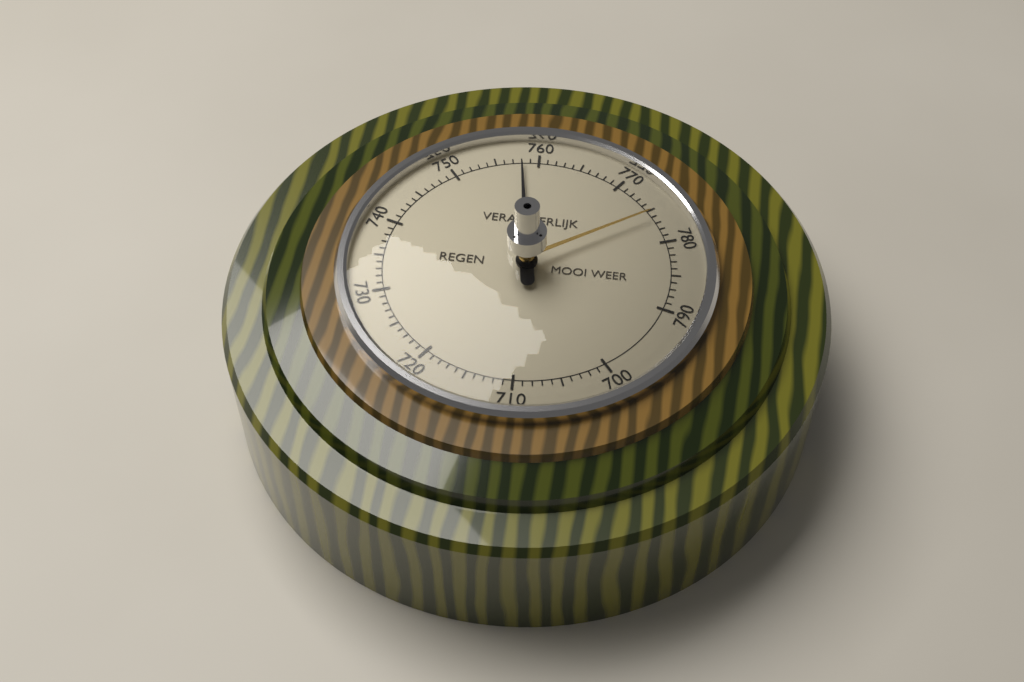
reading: 758 (no unit)
